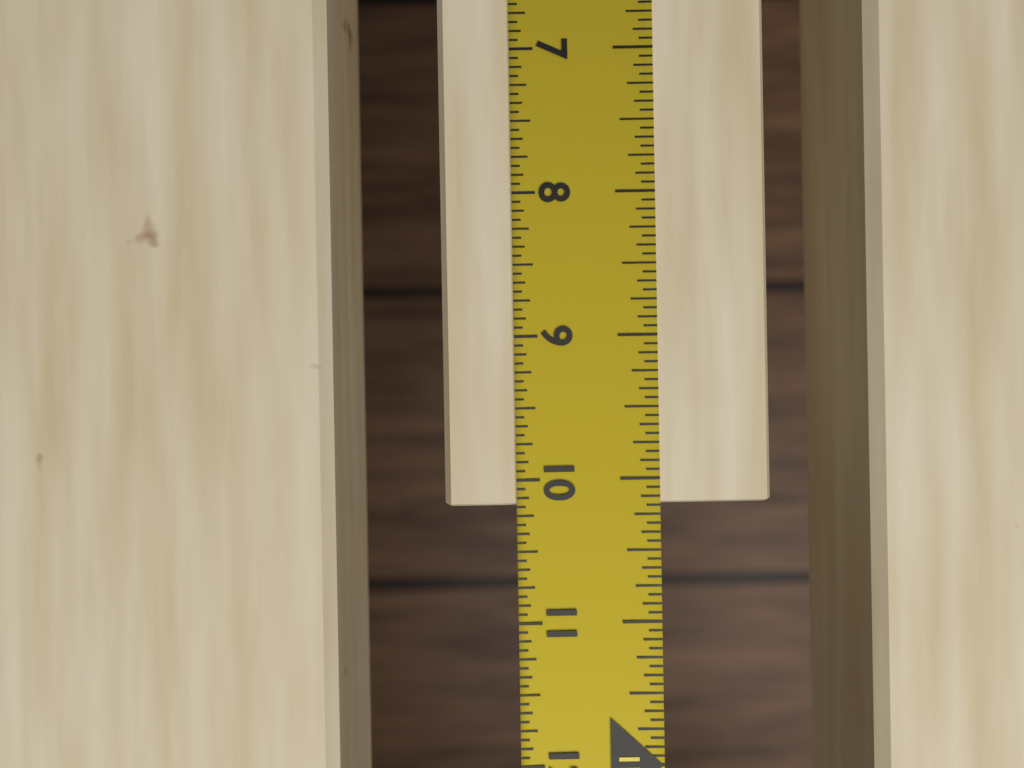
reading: 10.1875 in
